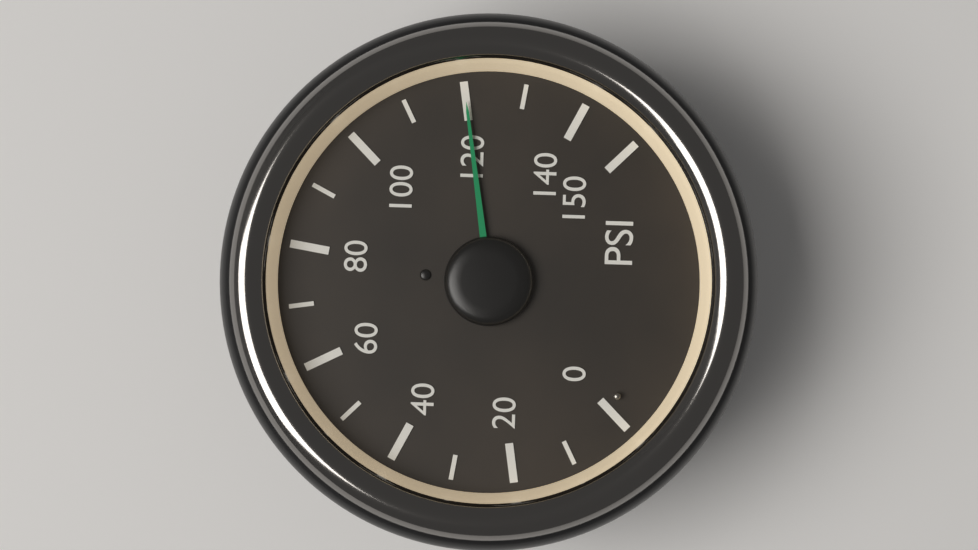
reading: 120 psi
